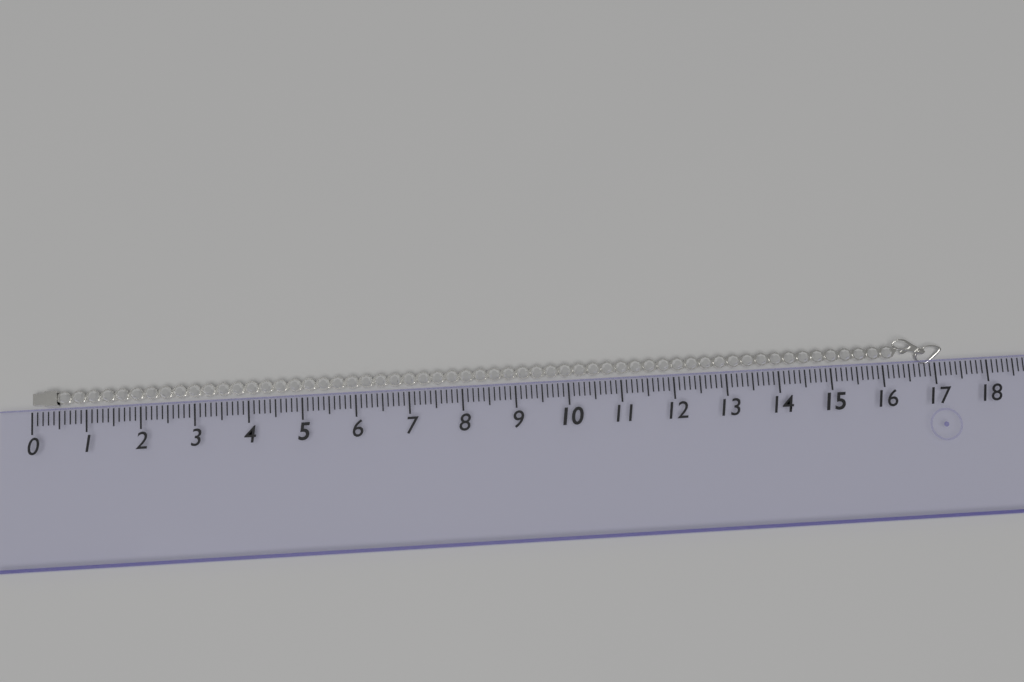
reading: 17.2 (no unit)
